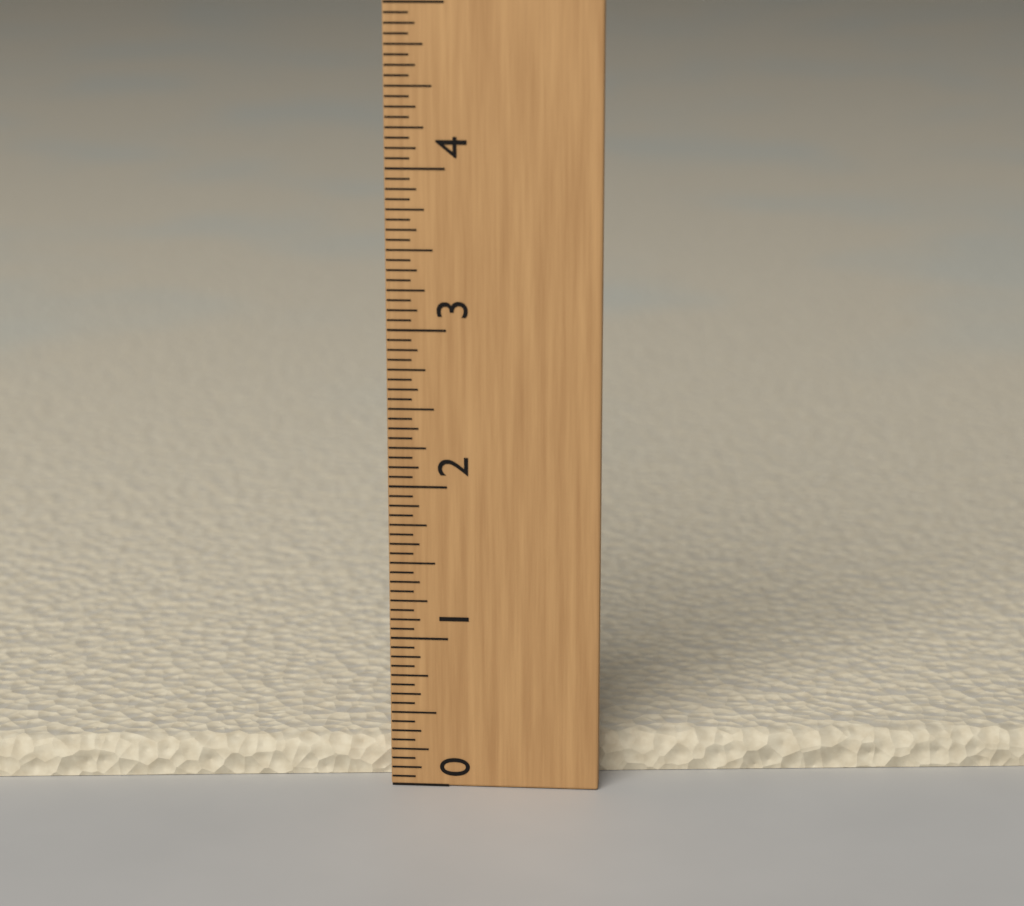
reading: 0.2500 (no unit)
